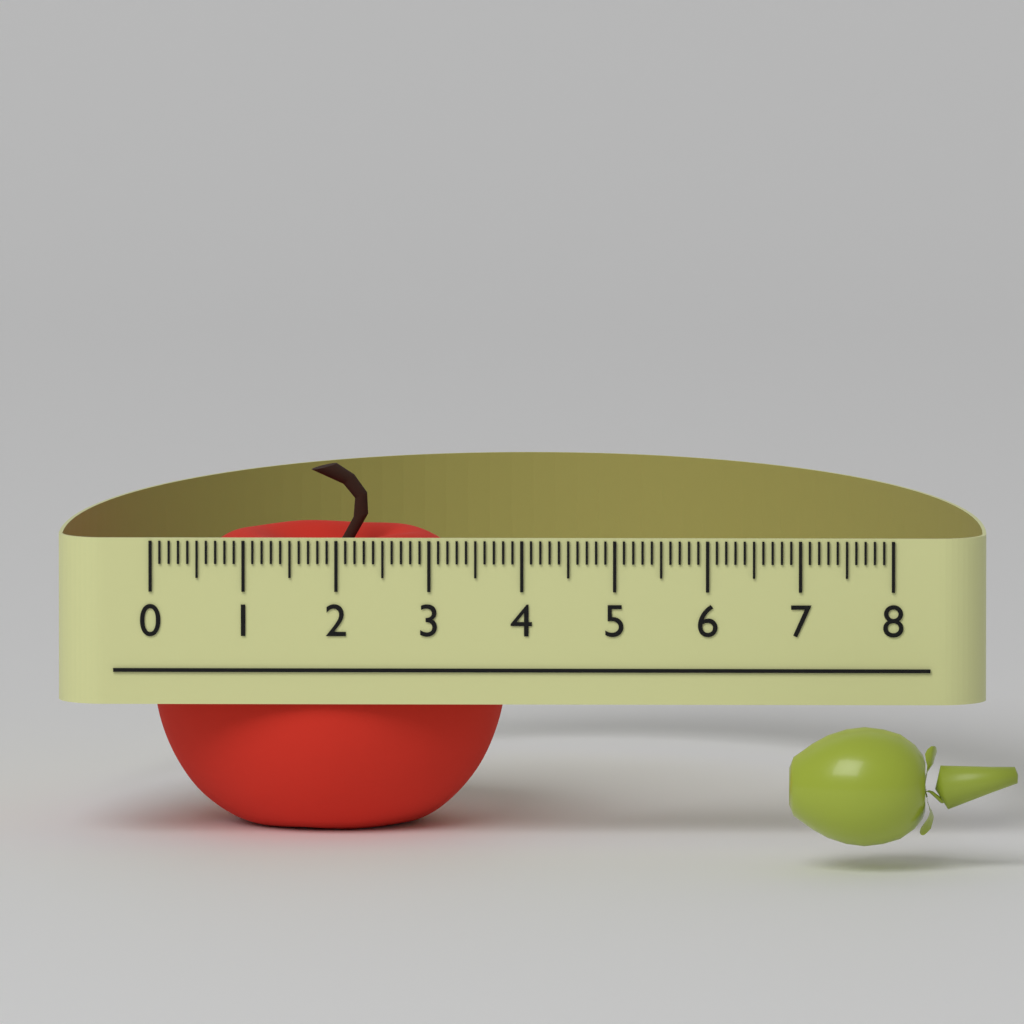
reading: 3.8 (no unit)
